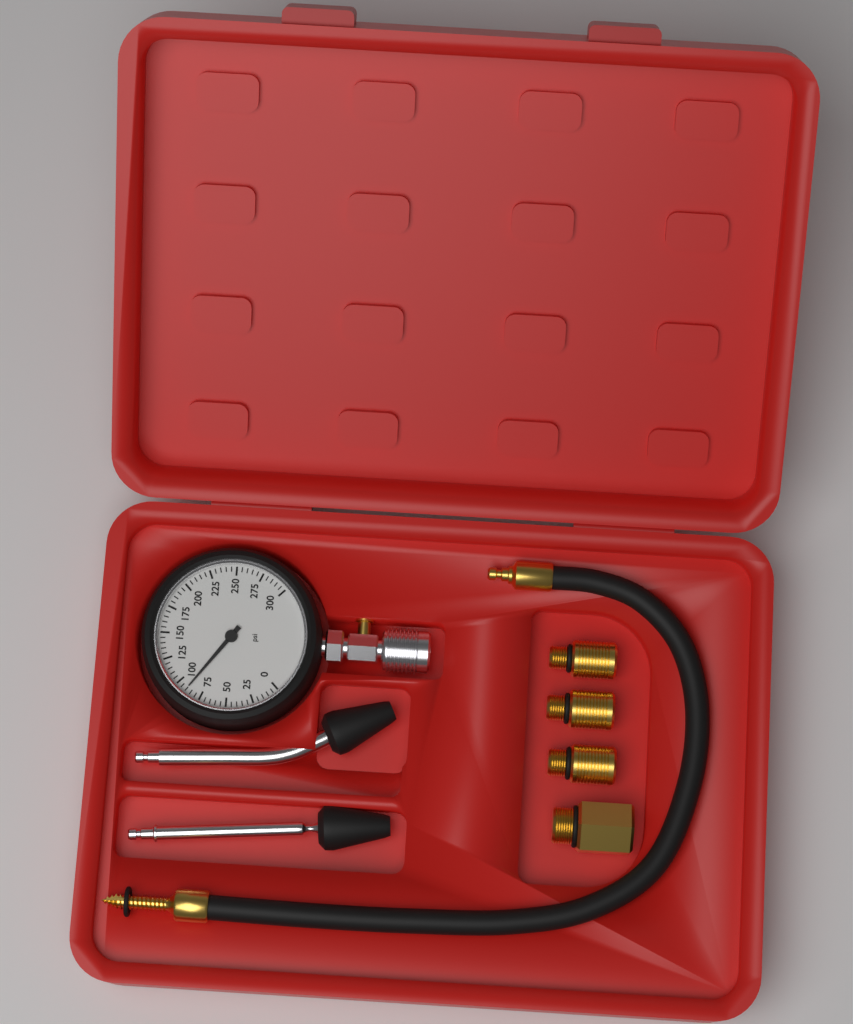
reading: 90 psi
